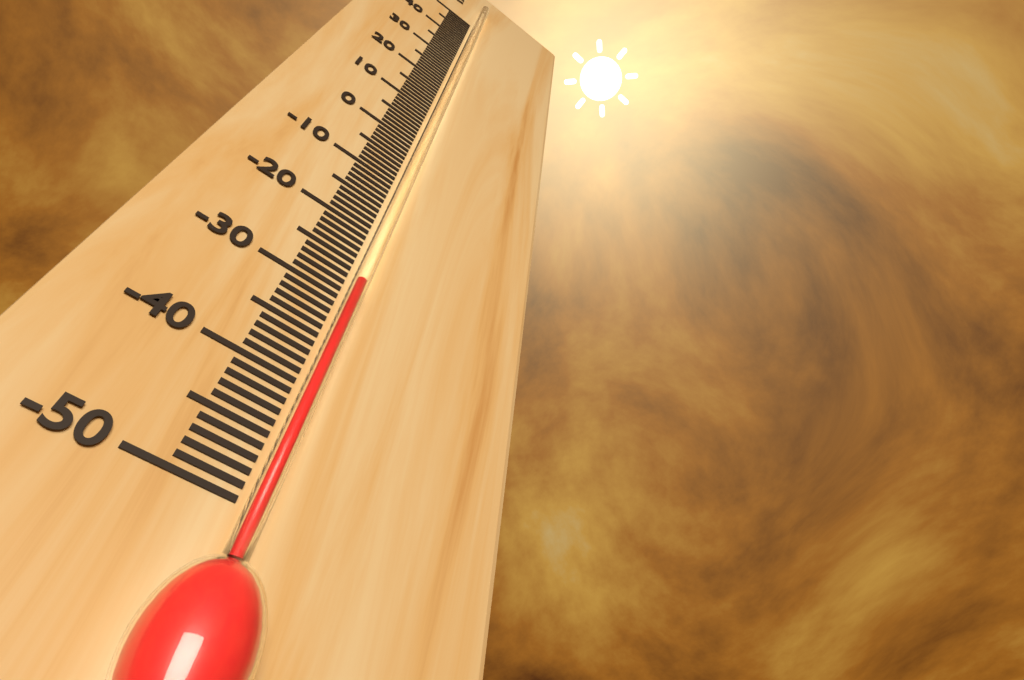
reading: -28 °C
